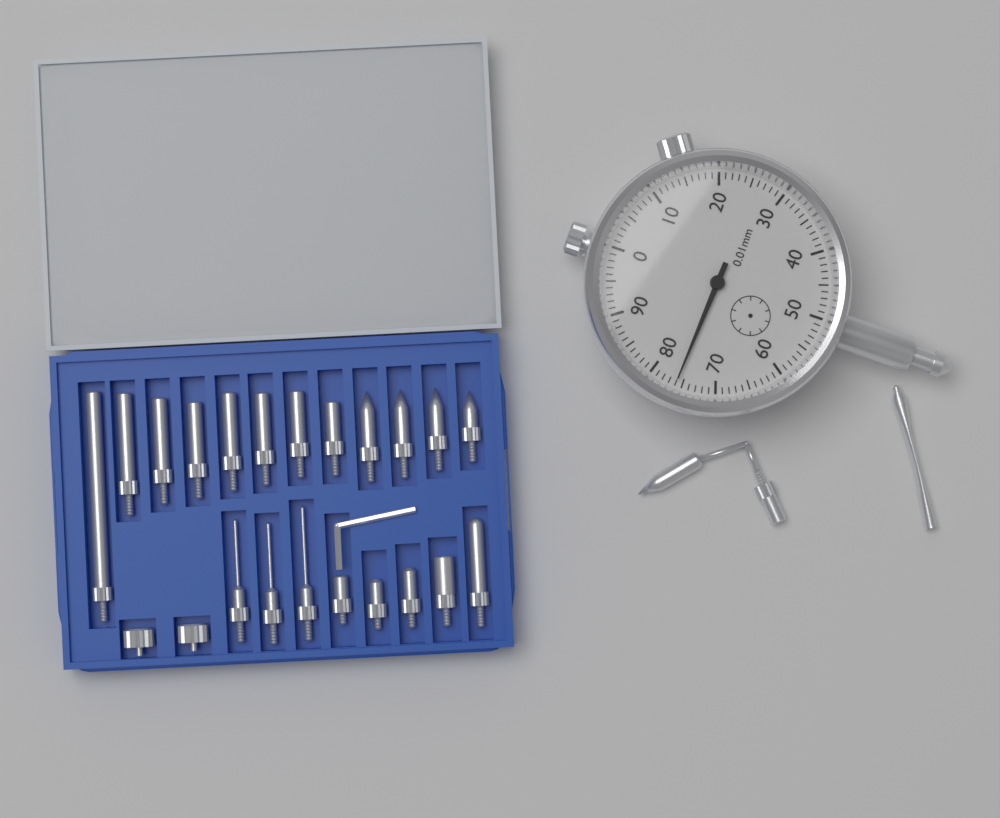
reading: 0.76 mm
